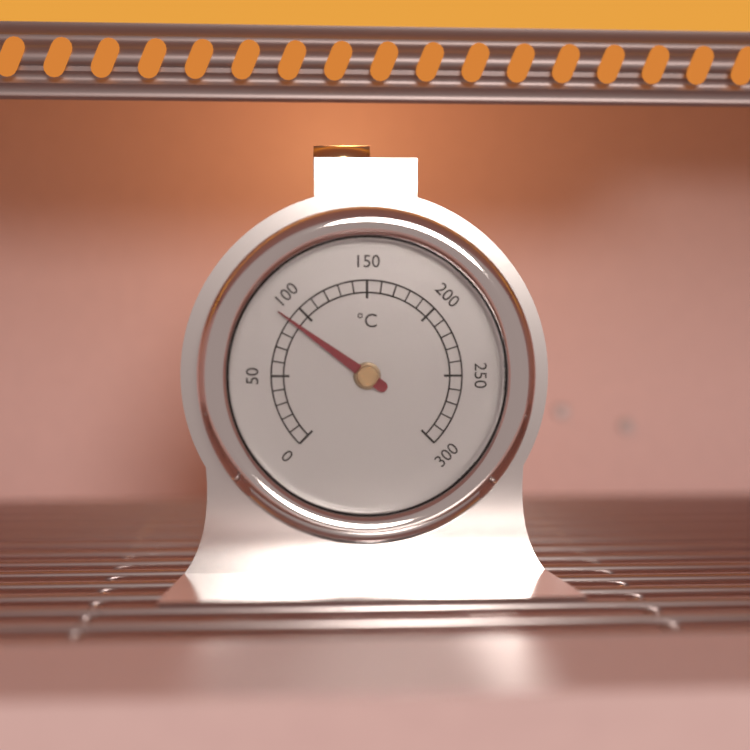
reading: 90 °C
